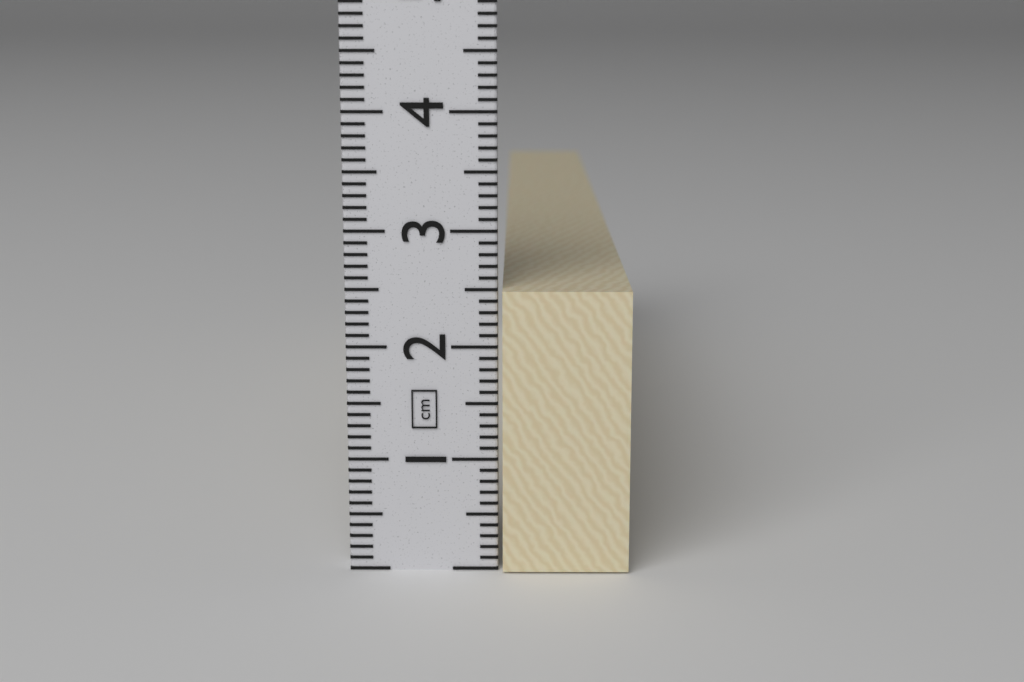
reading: 2.5 cm
